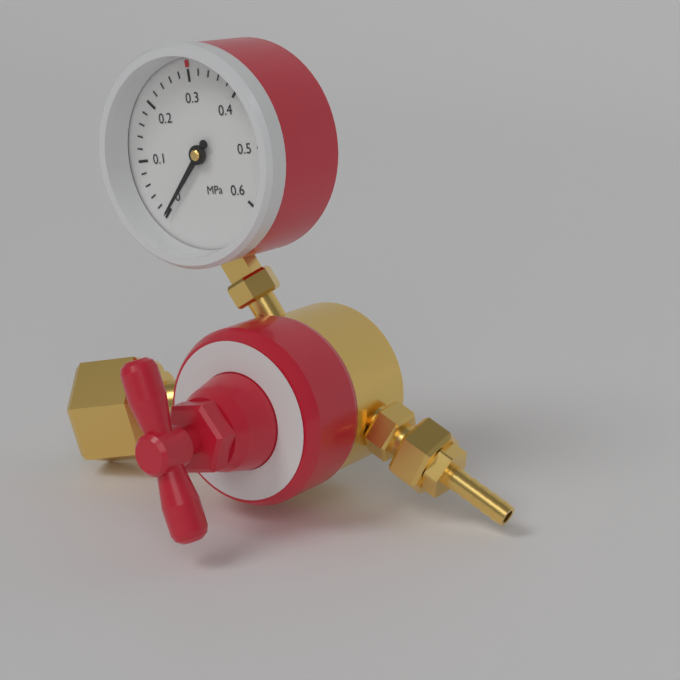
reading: 0.00 MPa
